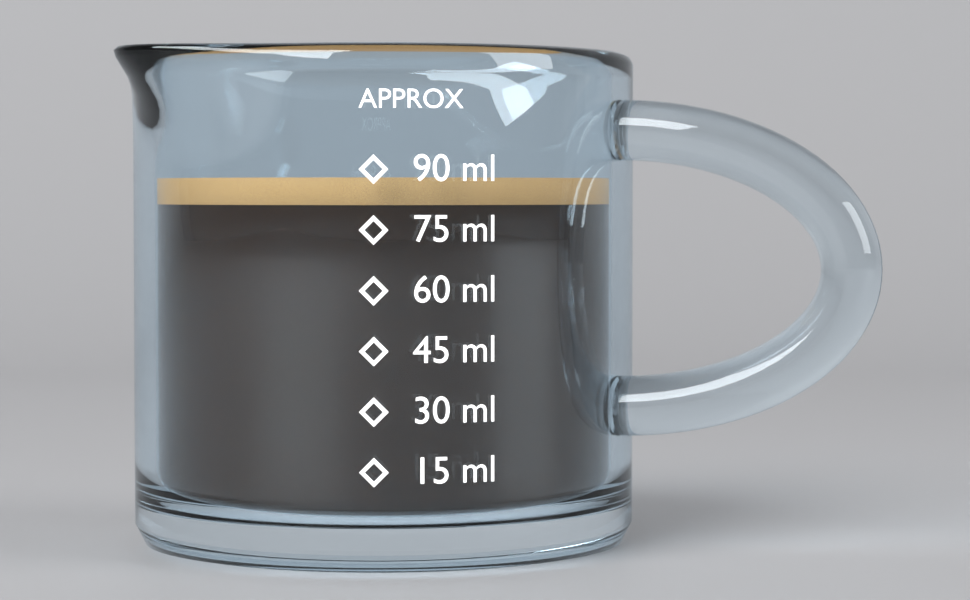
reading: 88 ml
